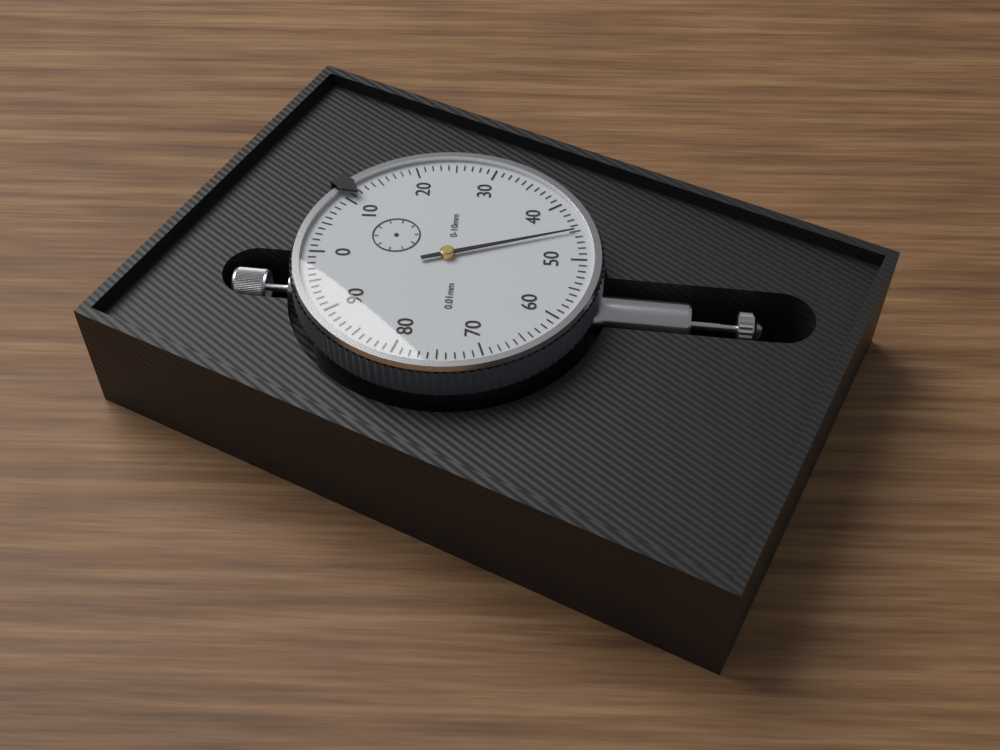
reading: 0.45 mm
